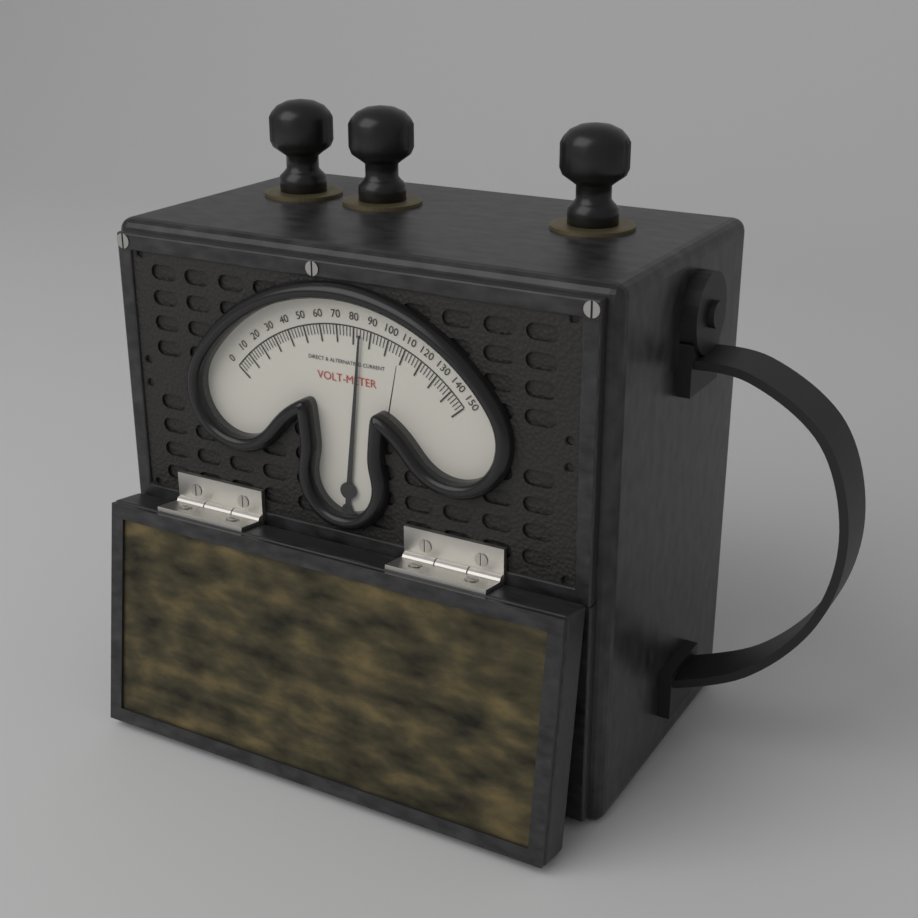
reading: 84 V
